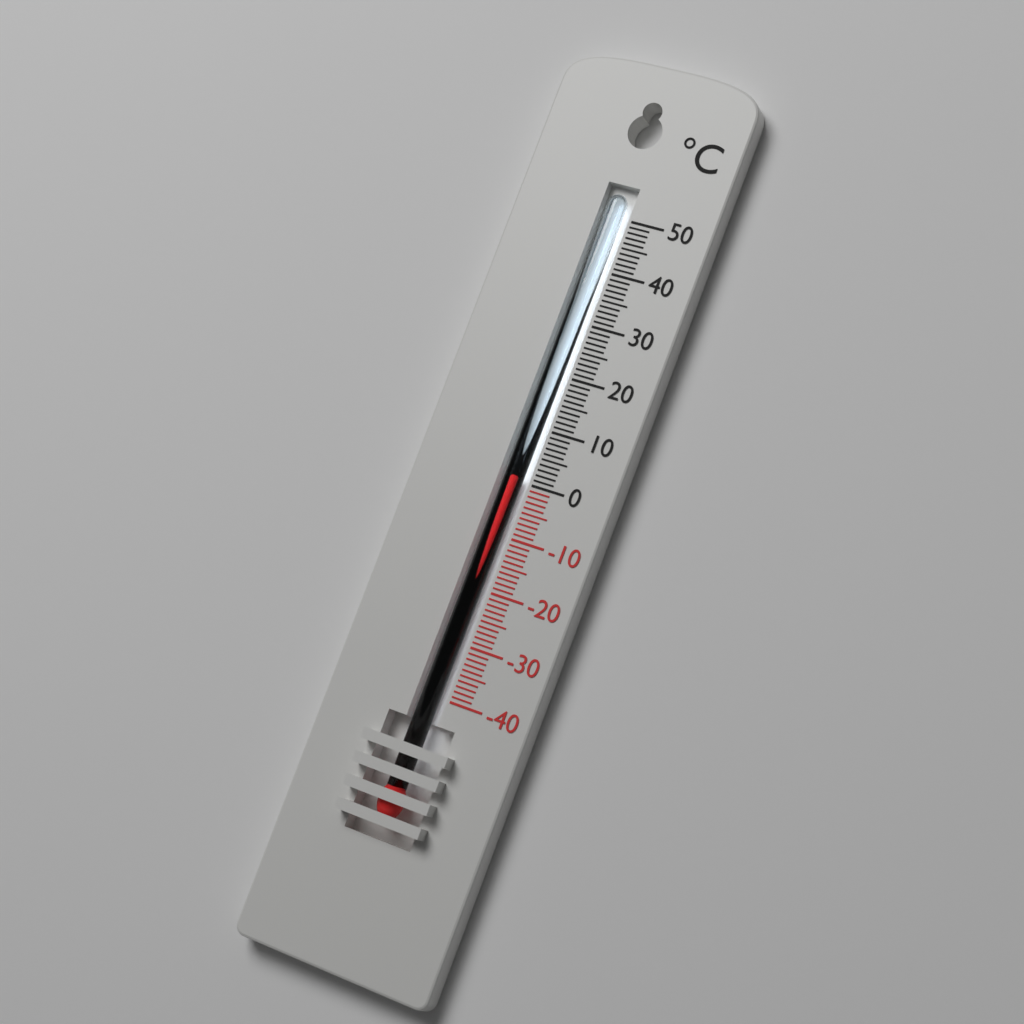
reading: 1 °C
